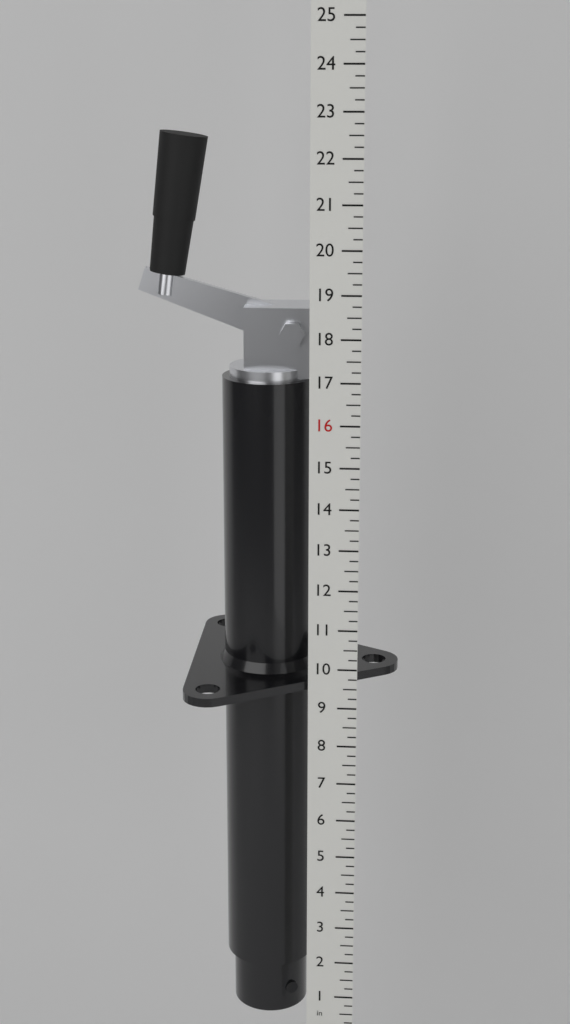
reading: 22.50 in
